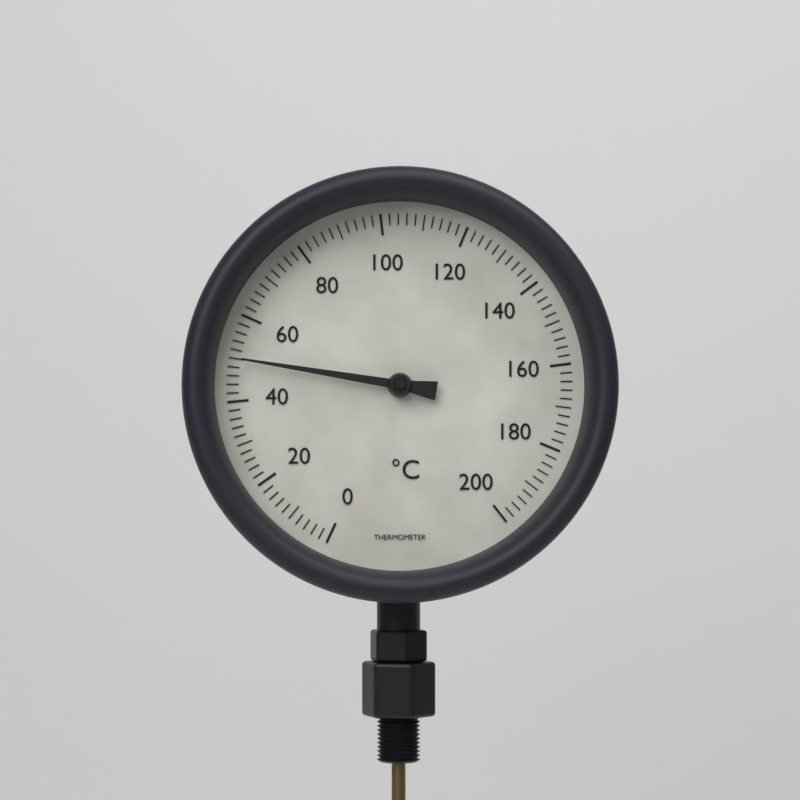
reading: 50 °C
